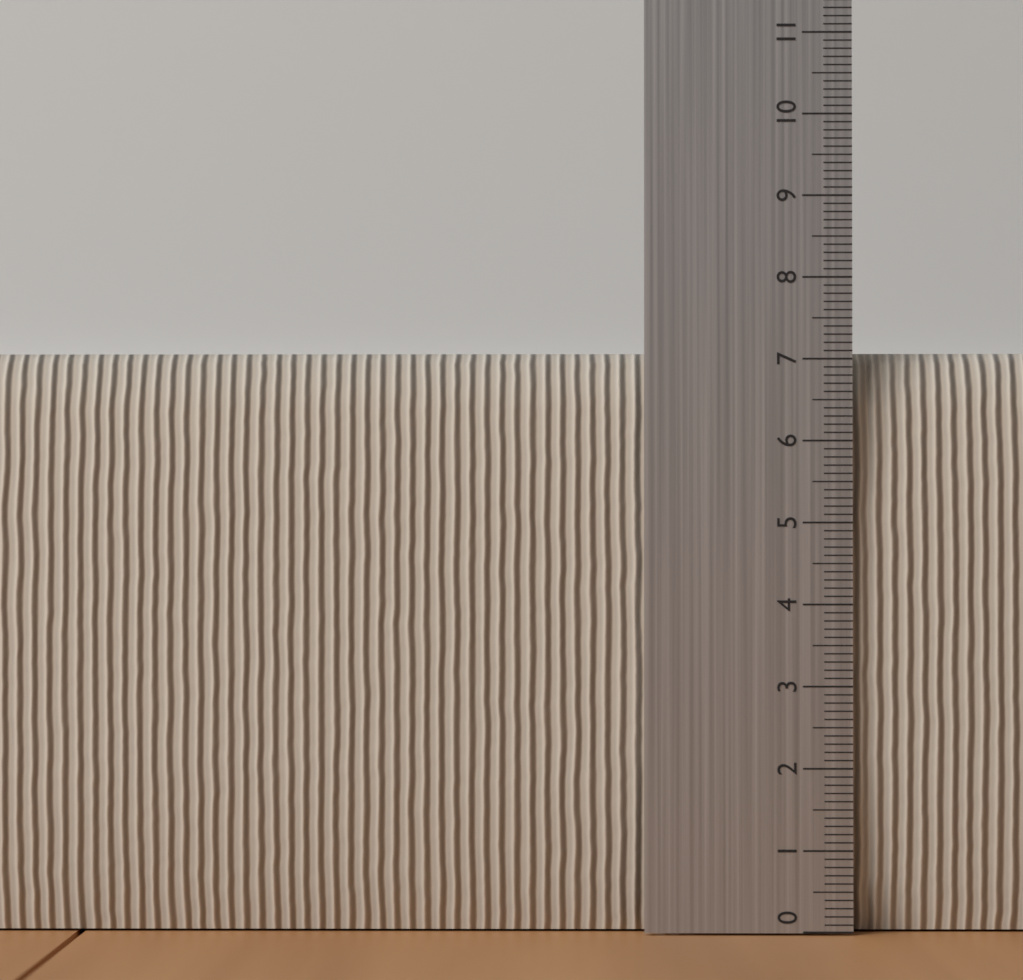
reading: 7.1 (no unit)
